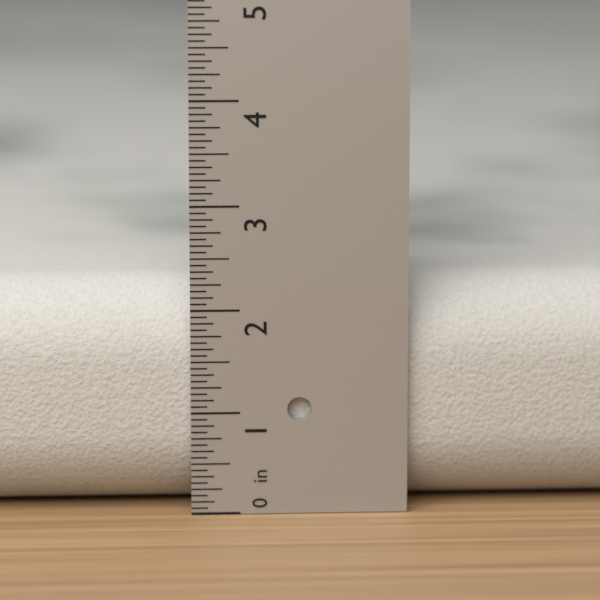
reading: 2.2500 in
